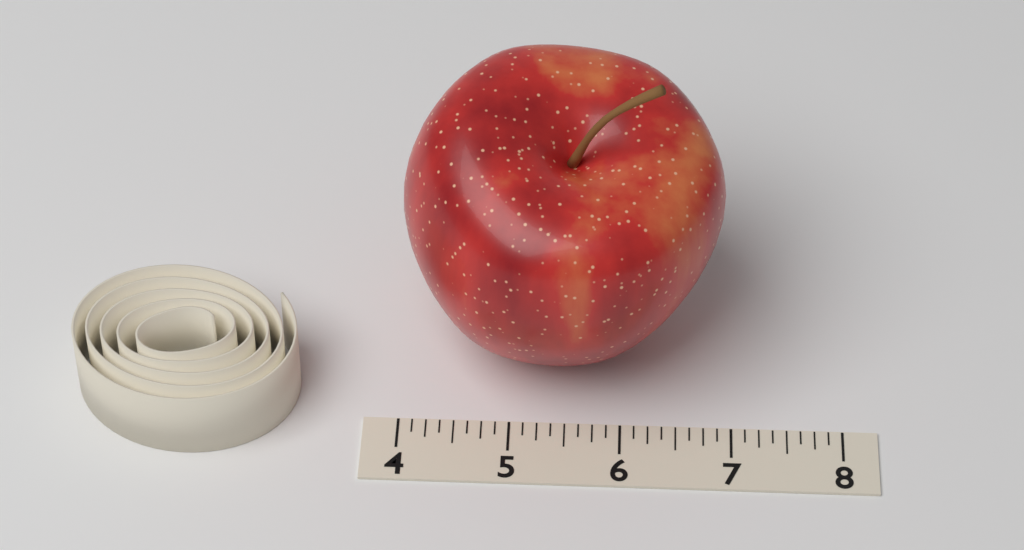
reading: 6.875 (no unit)
